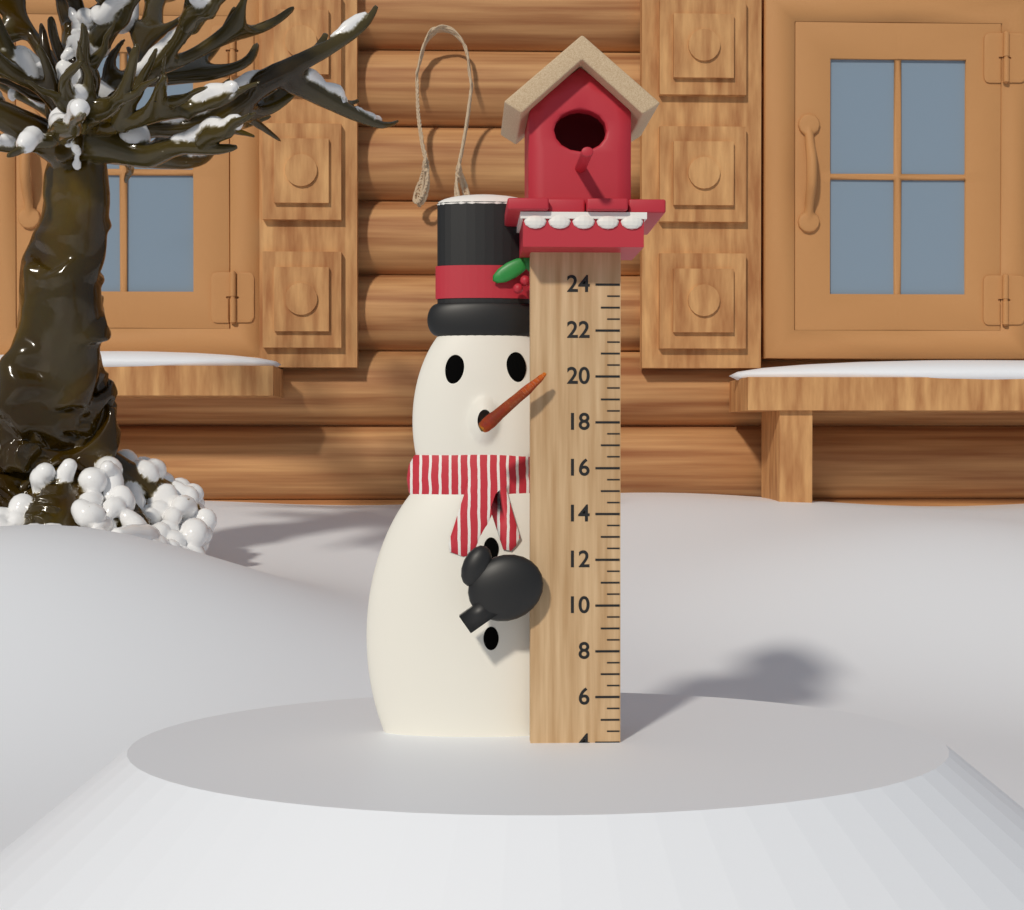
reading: 4.0 (no unit)
